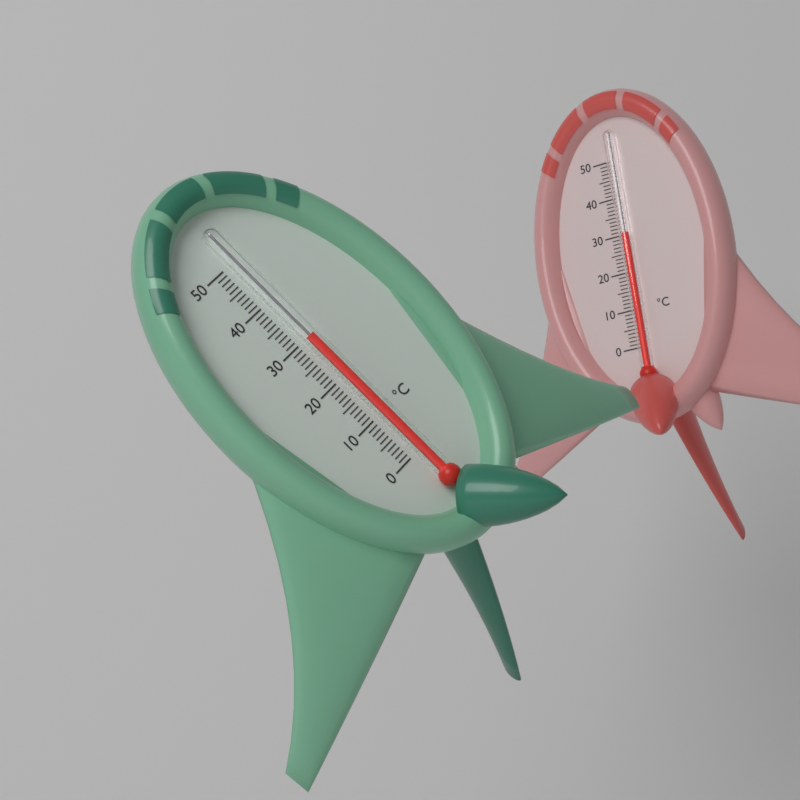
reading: 30 °C
